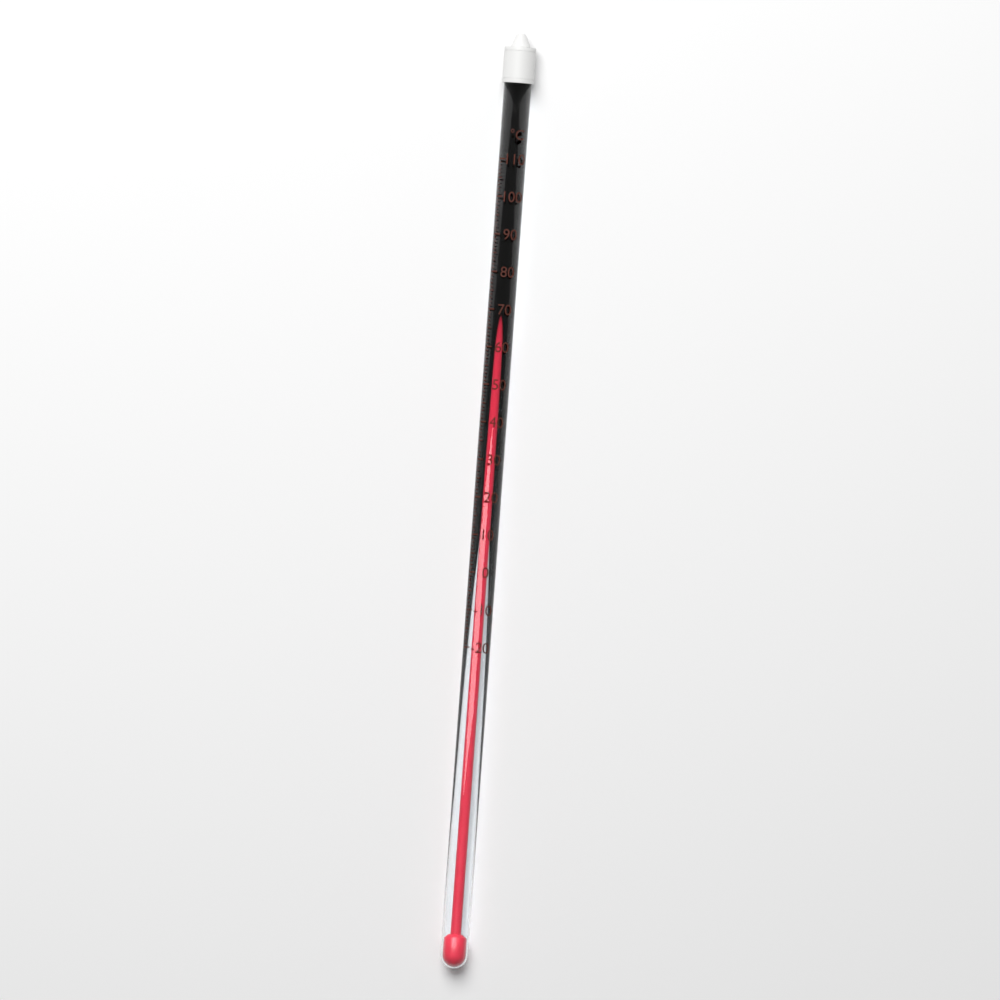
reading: 66 °C
